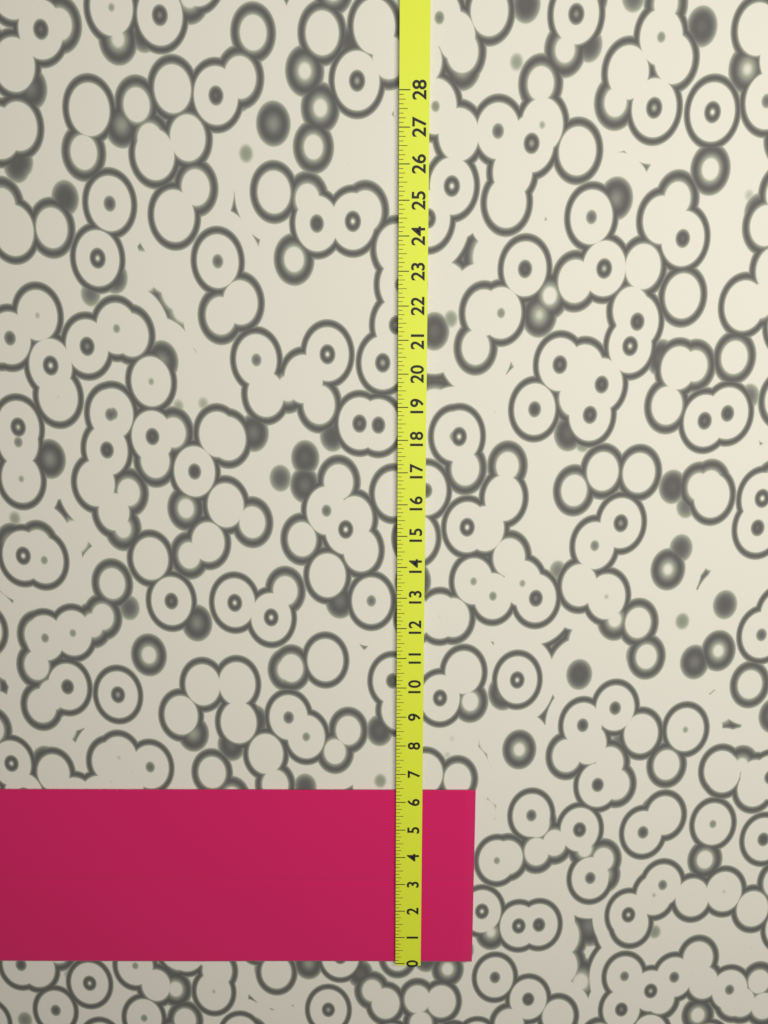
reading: 6.375 (no unit)
